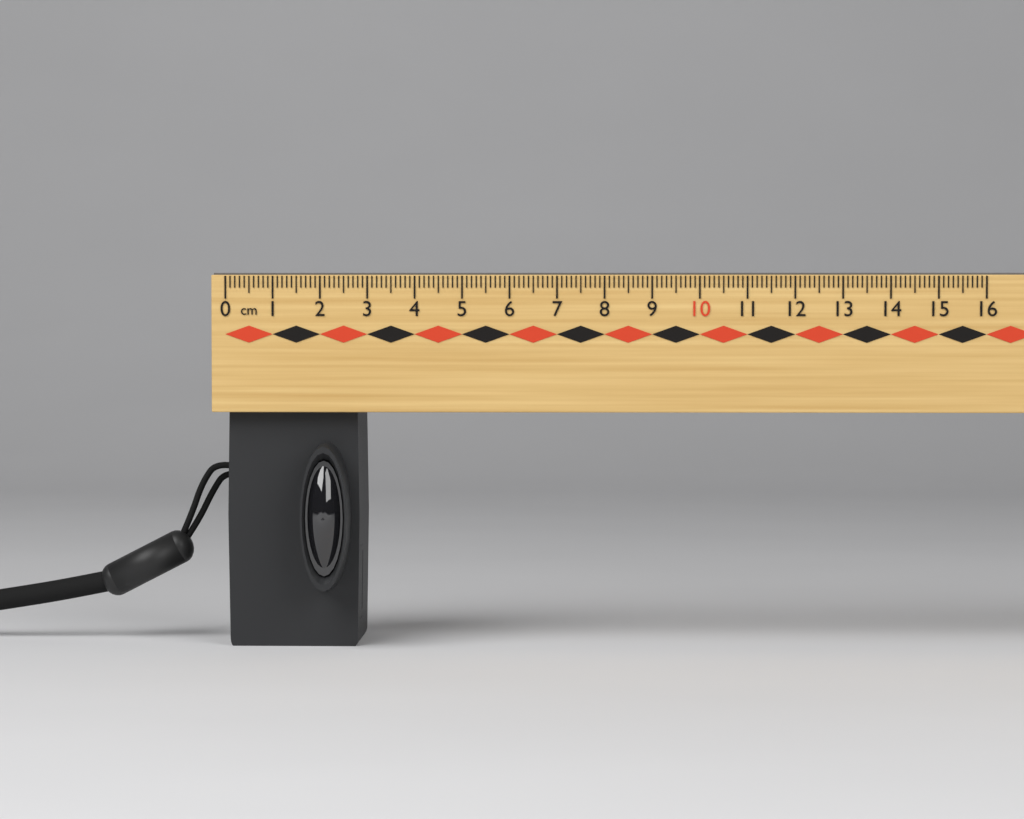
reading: 2.8 cm
